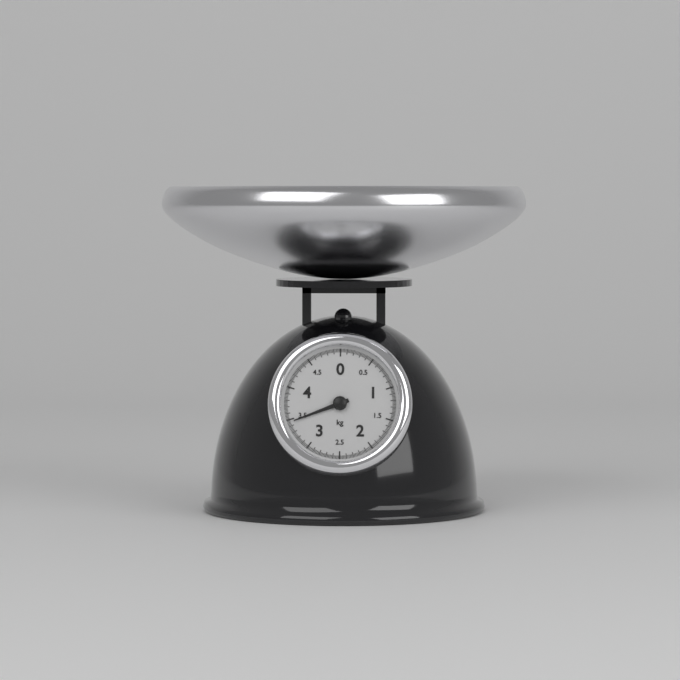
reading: 3.46 kg
